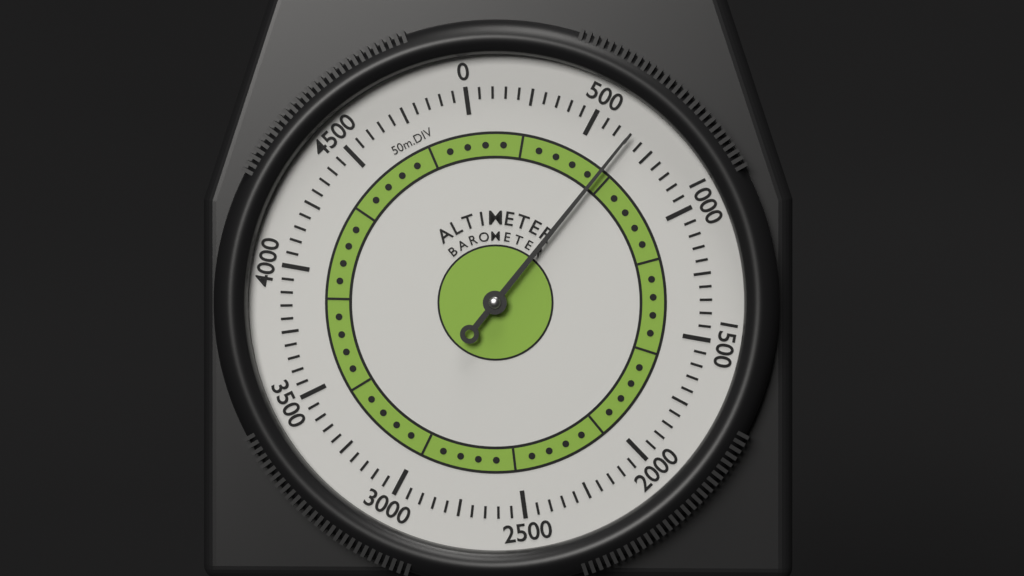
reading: 650 m
